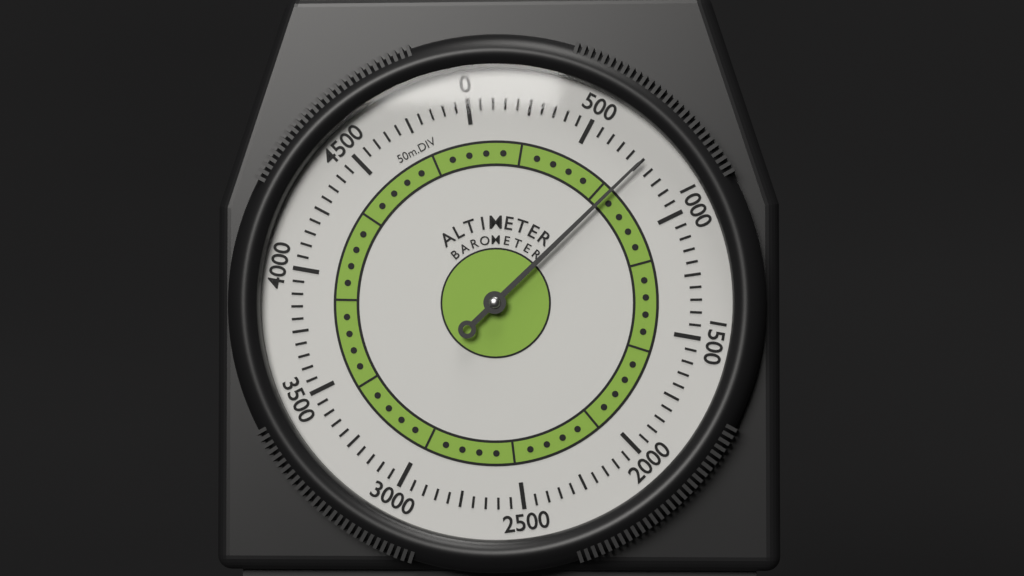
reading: 750 m
